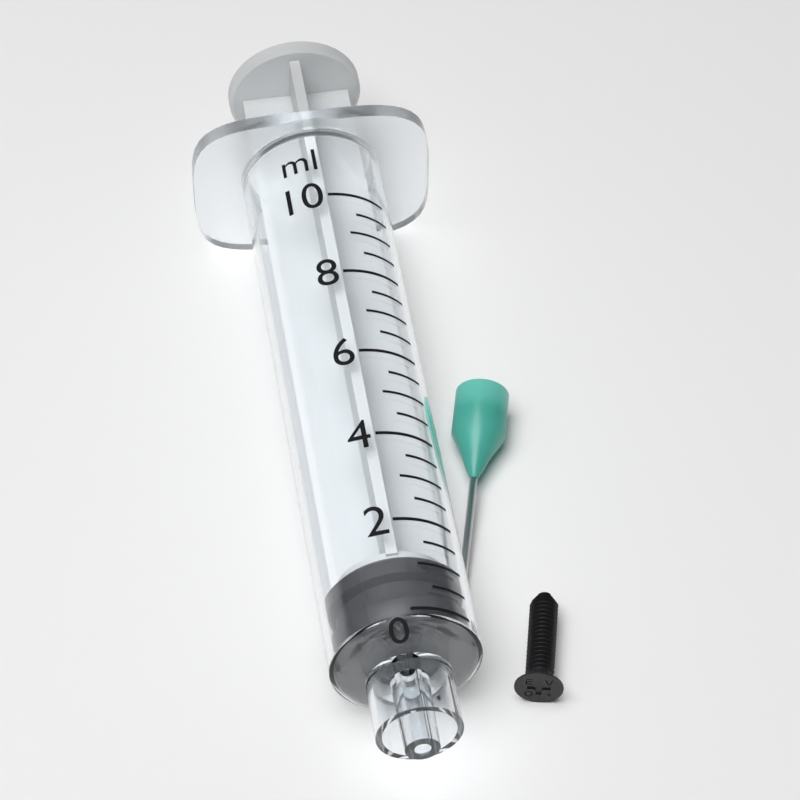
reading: 0.0 ml
